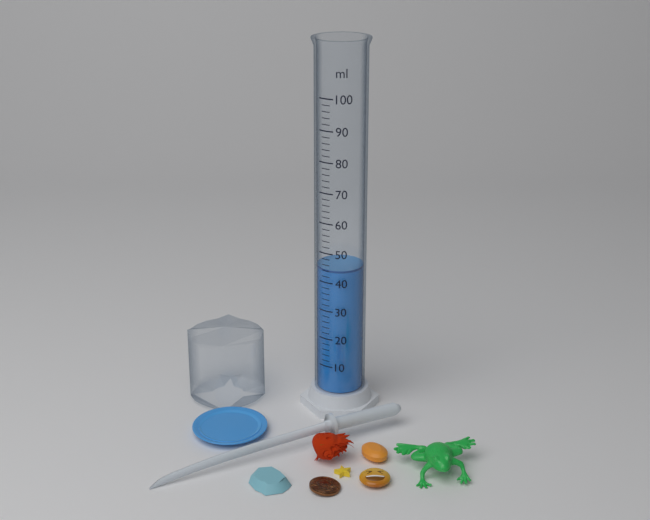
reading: 44 ml
